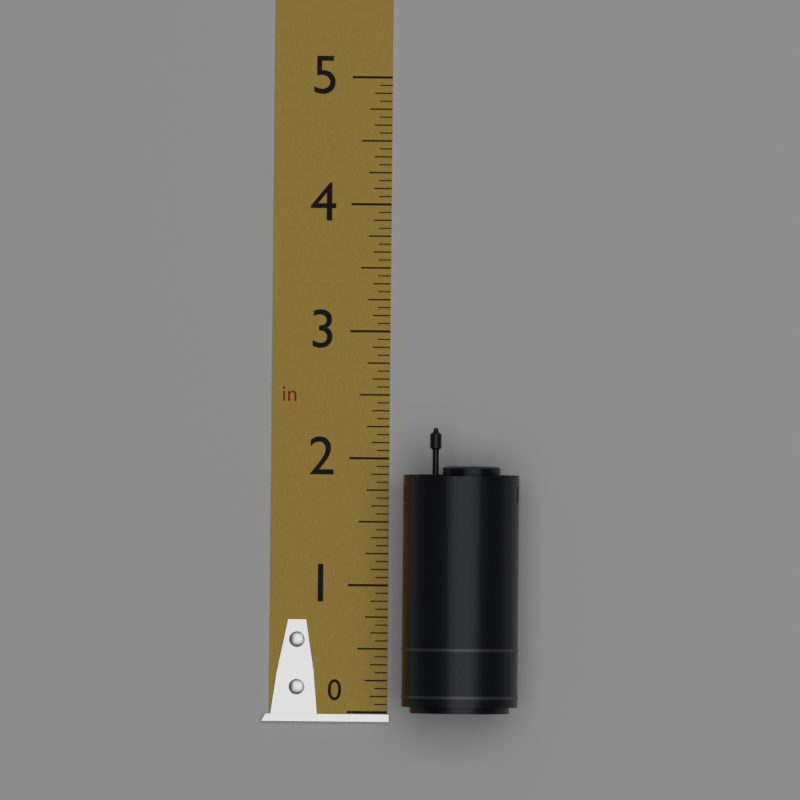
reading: 2.2500 in
